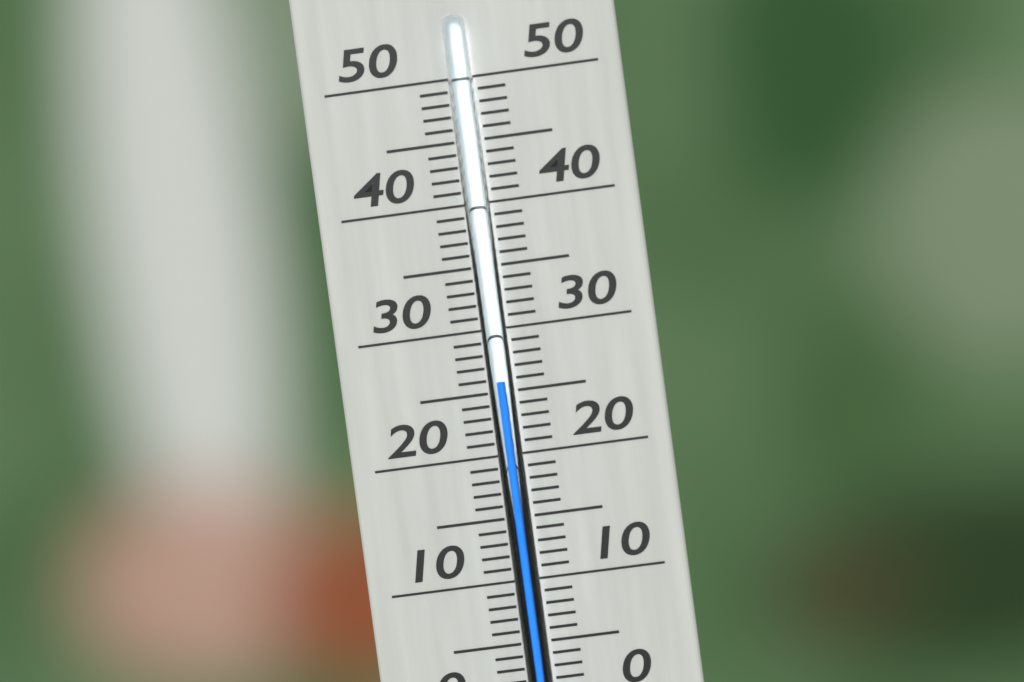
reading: 26 °C
